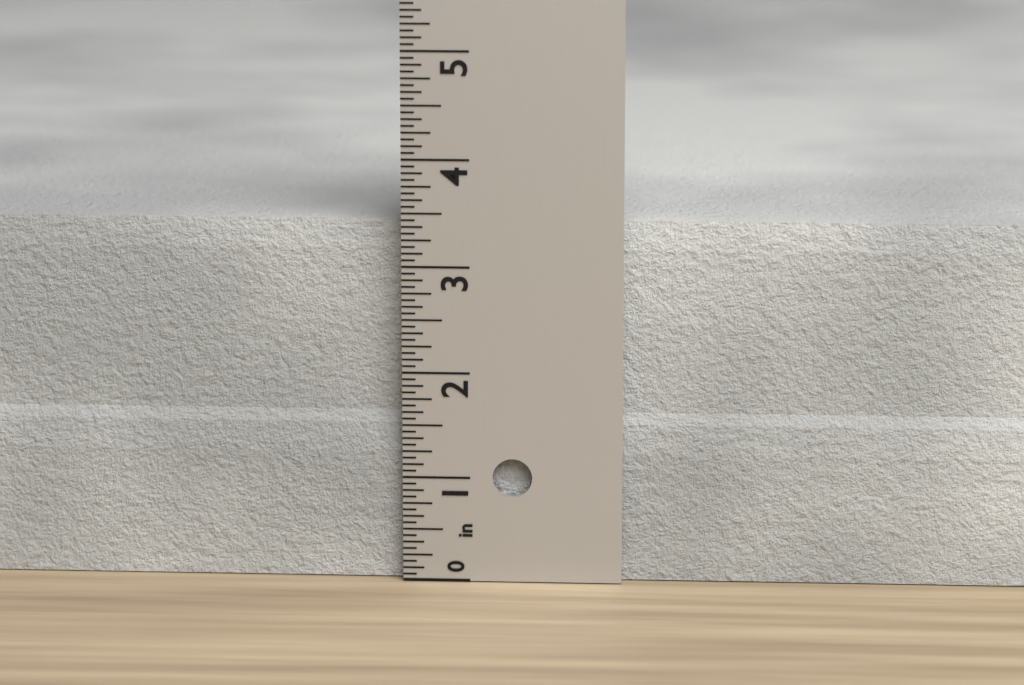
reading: 3.3750 in
